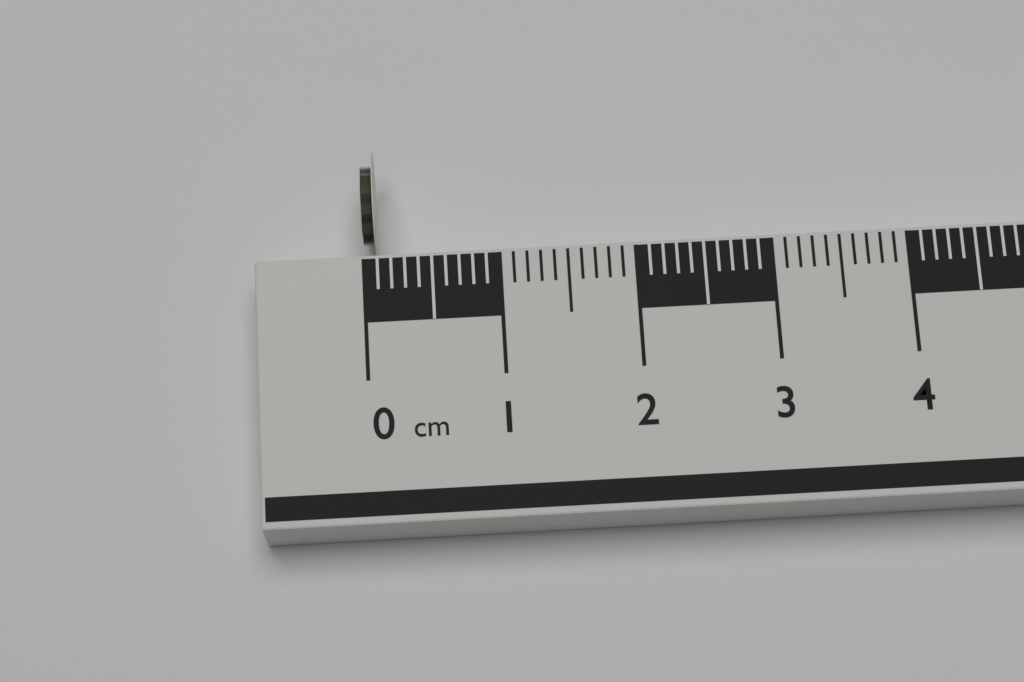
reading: 0.1 cm
